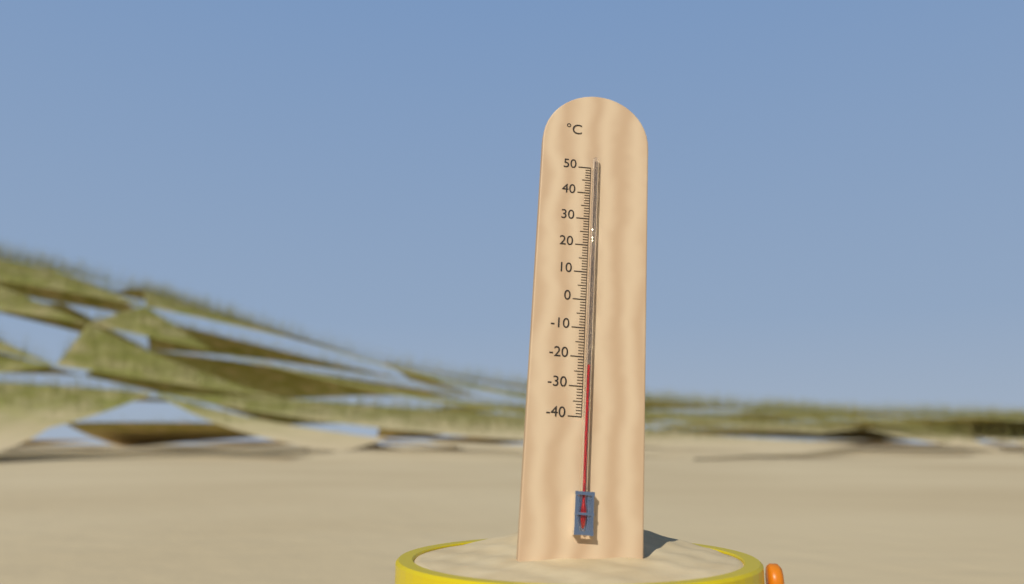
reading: -23 °C
